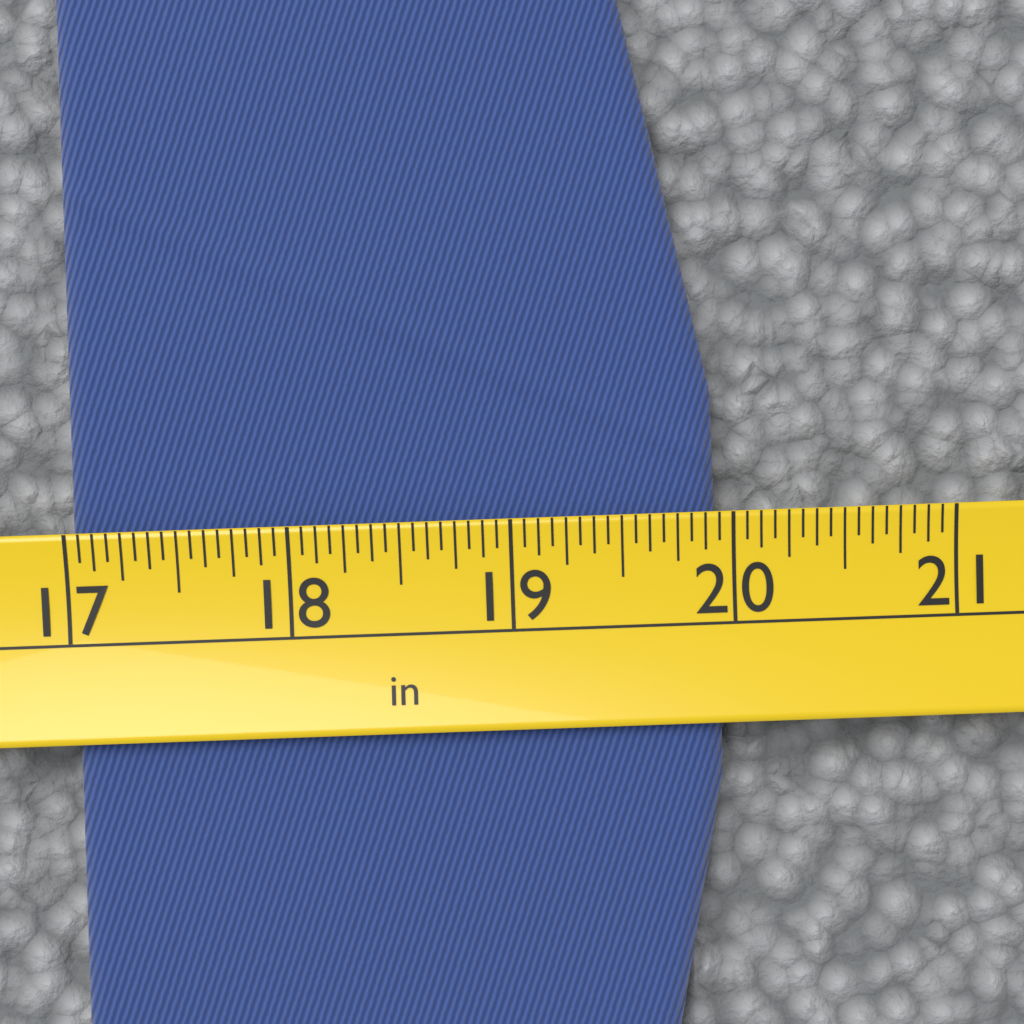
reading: 19.9375 in
